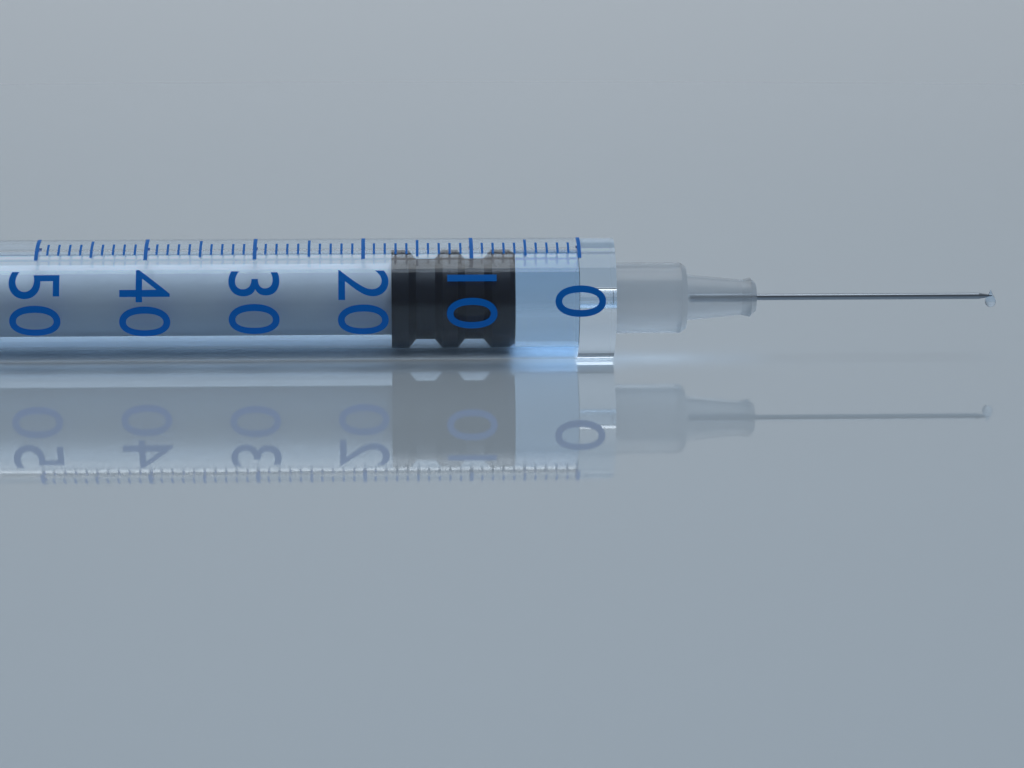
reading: 6 (no unit)
